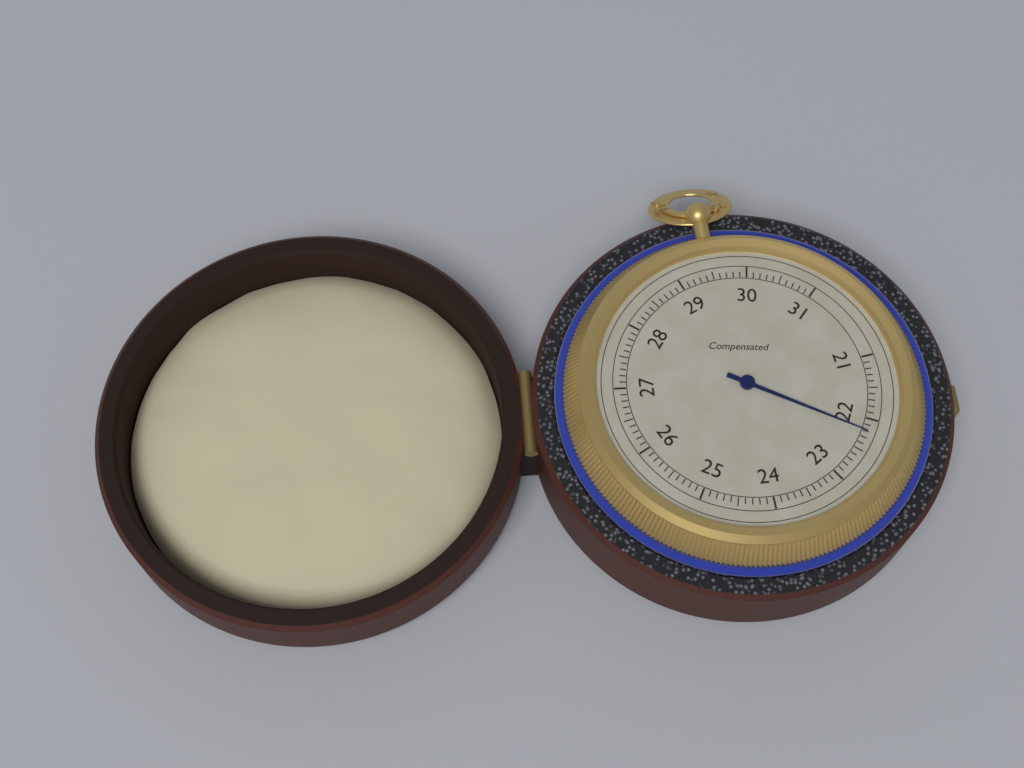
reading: 22.2 (no unit)
